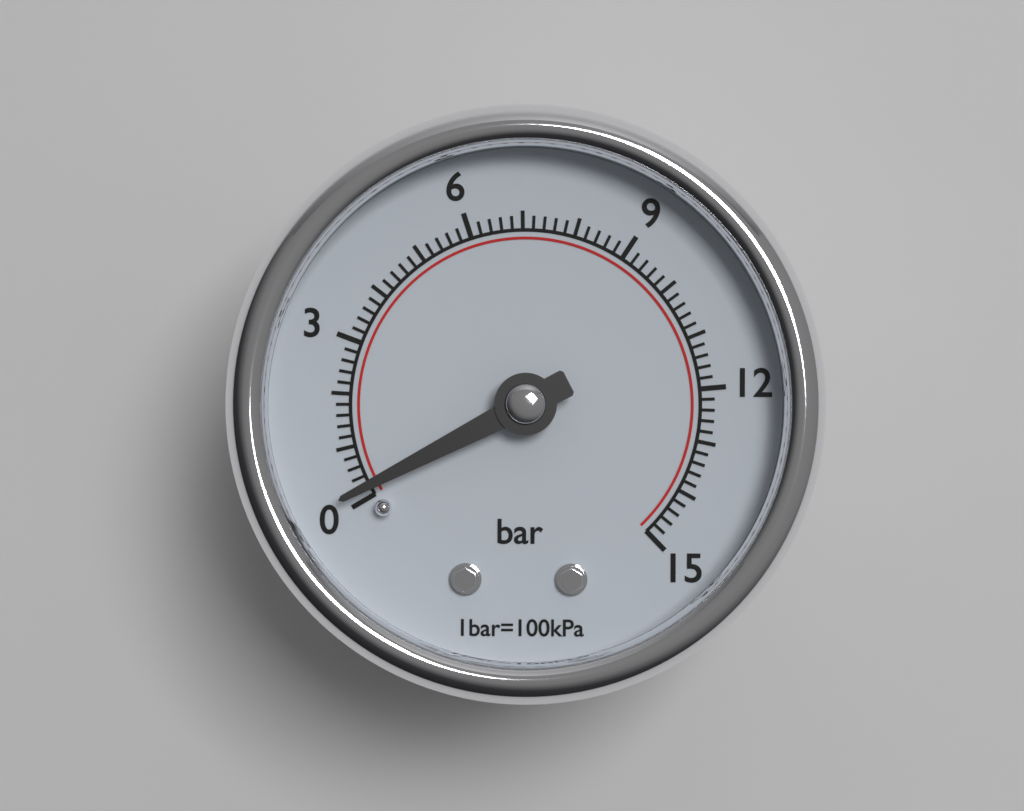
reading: 0.2 bar
